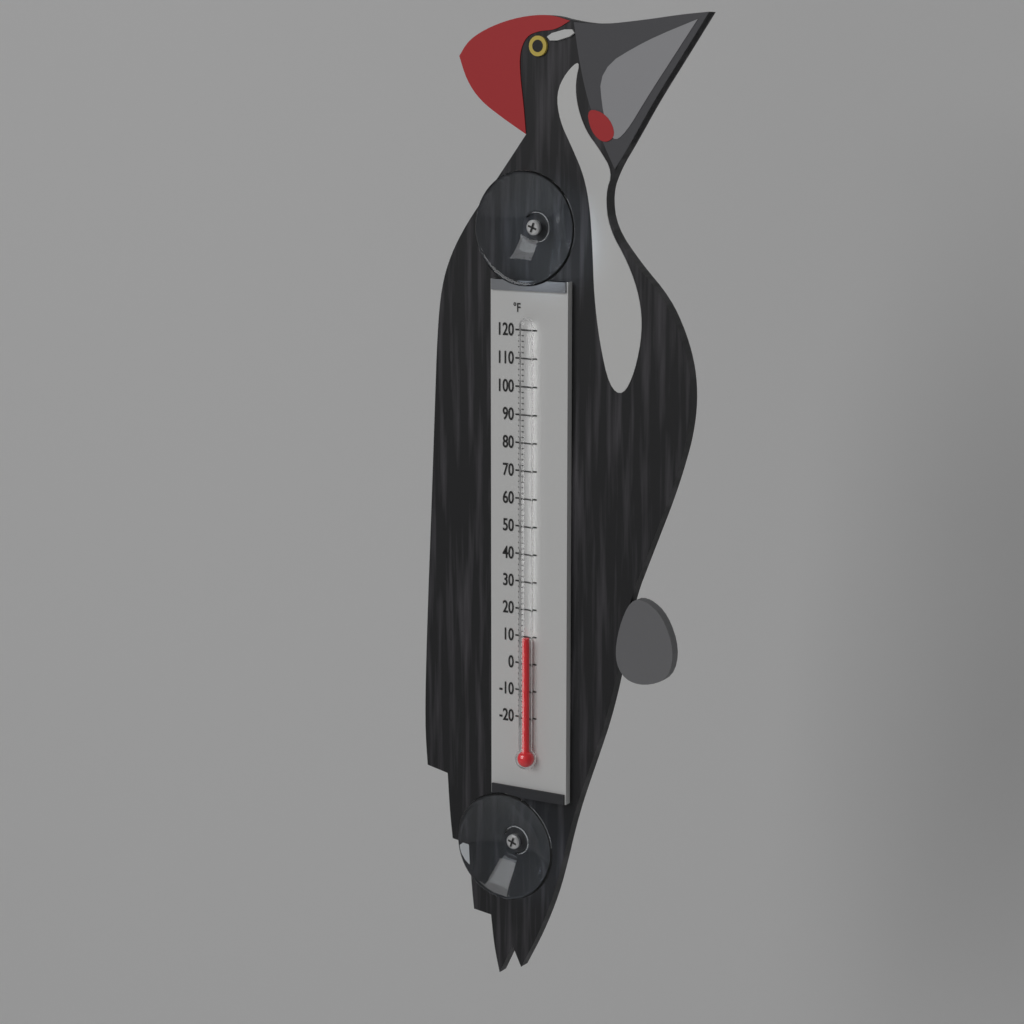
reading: 10 °F
